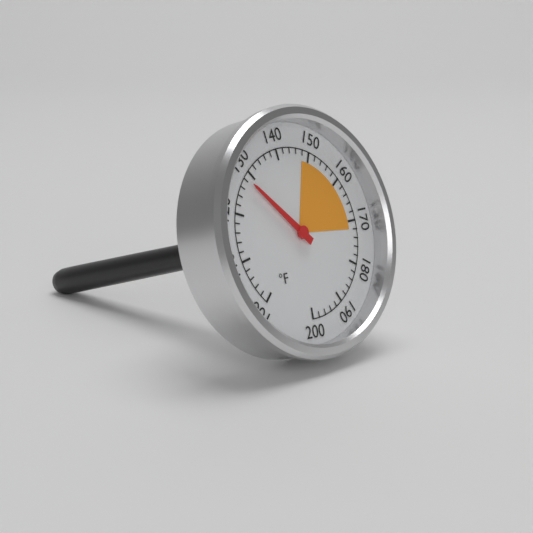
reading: 128 °F
